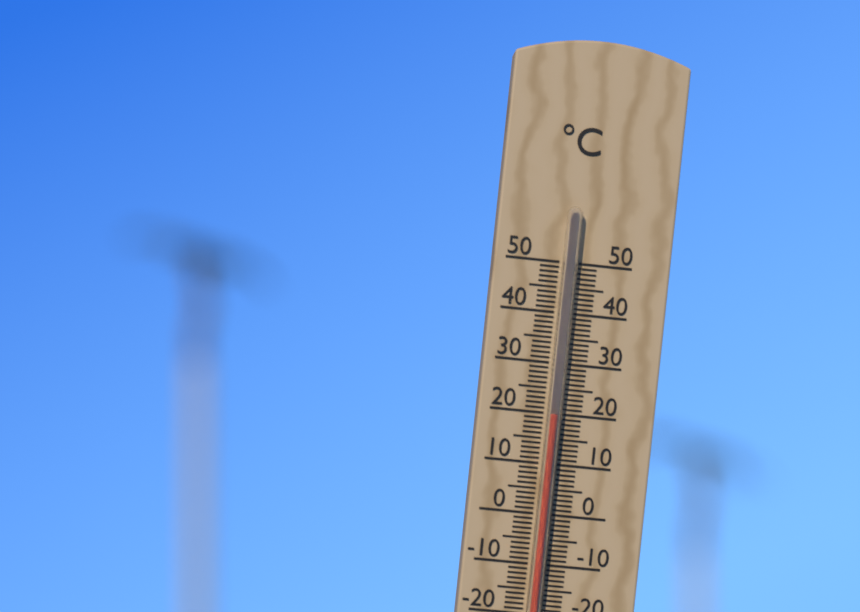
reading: 20 °C
